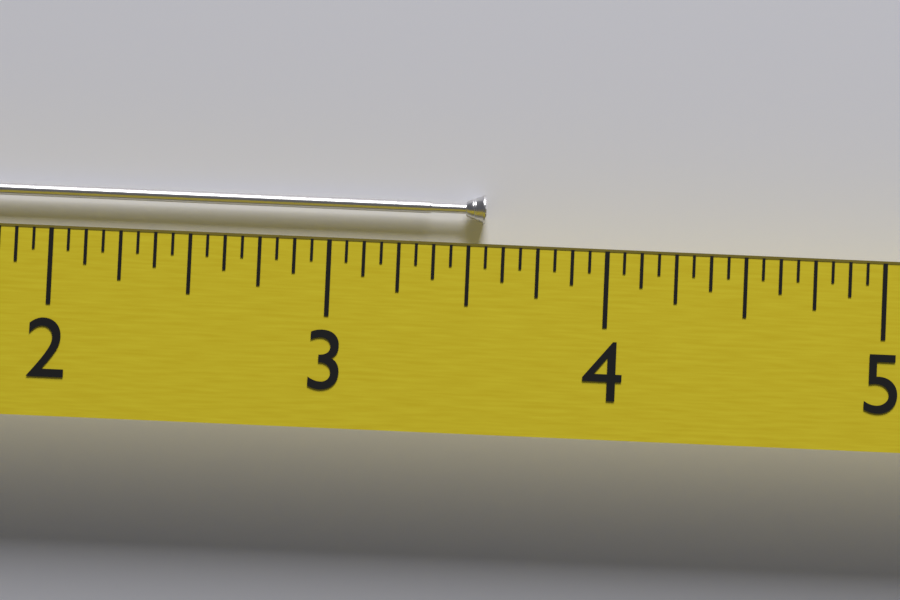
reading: 3.5625 (no unit)
